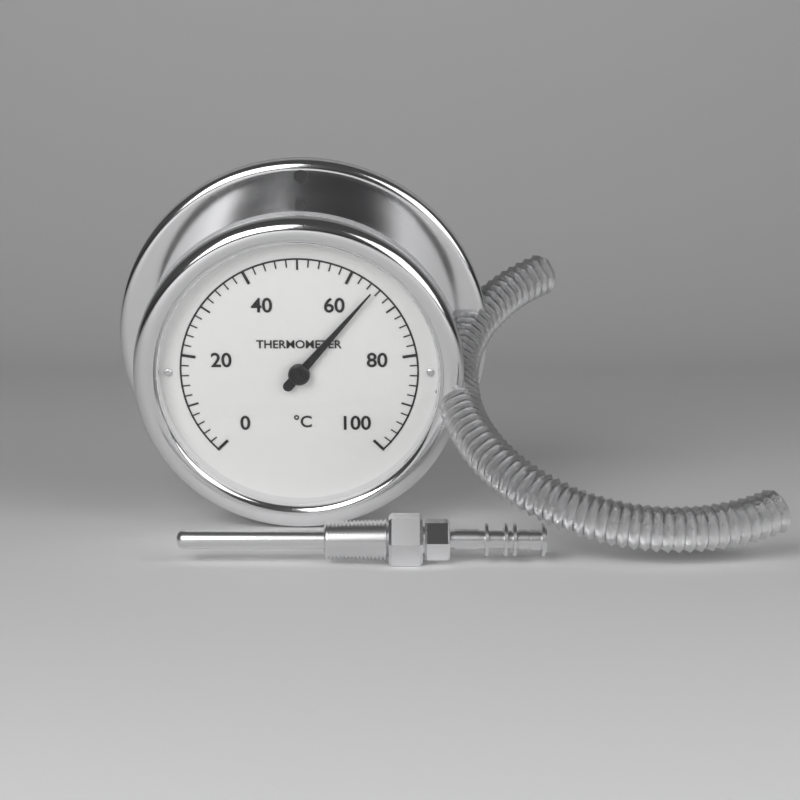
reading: 65 °C
